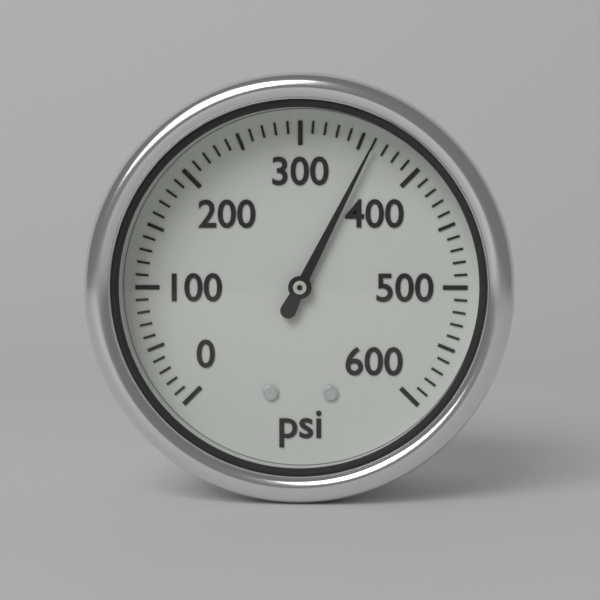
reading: 360 psi
